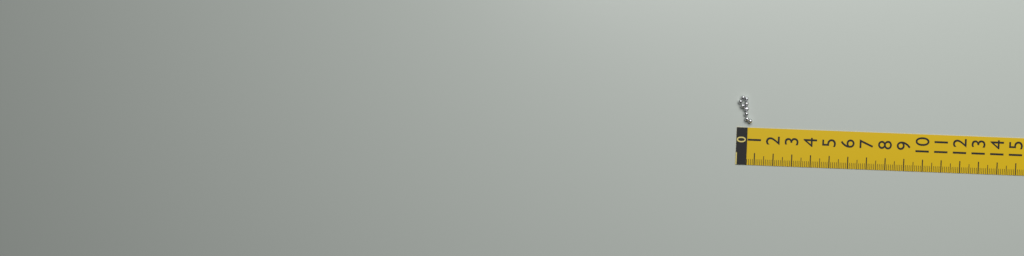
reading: 0.8 cm
